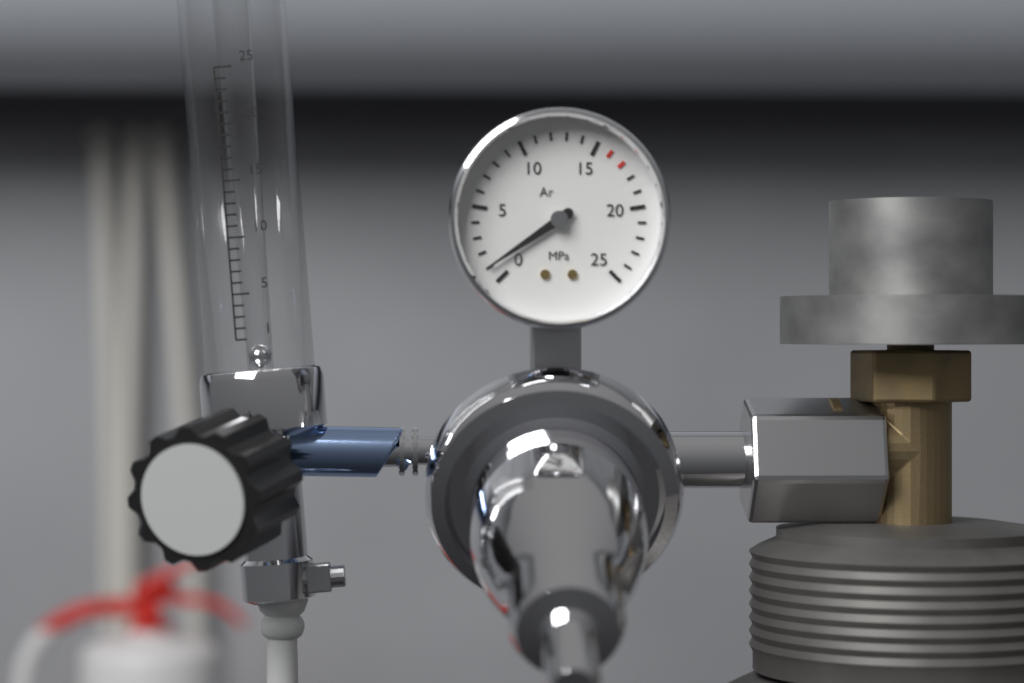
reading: 1 MPa
